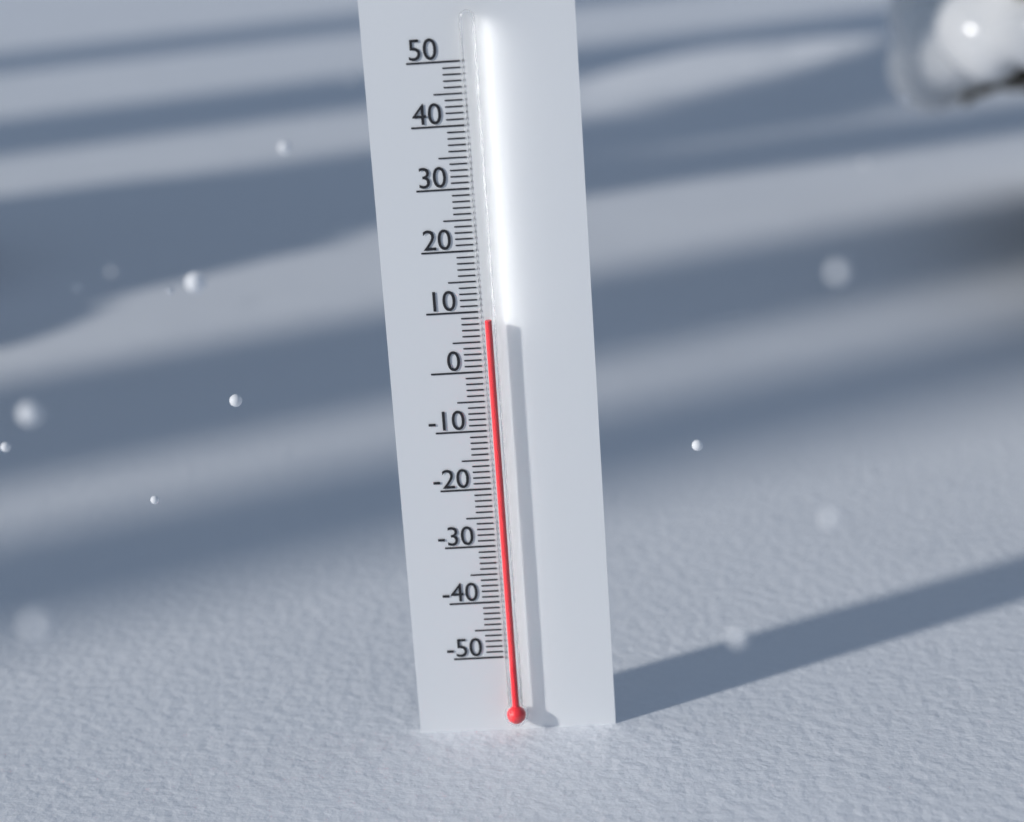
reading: 9 (no unit)
